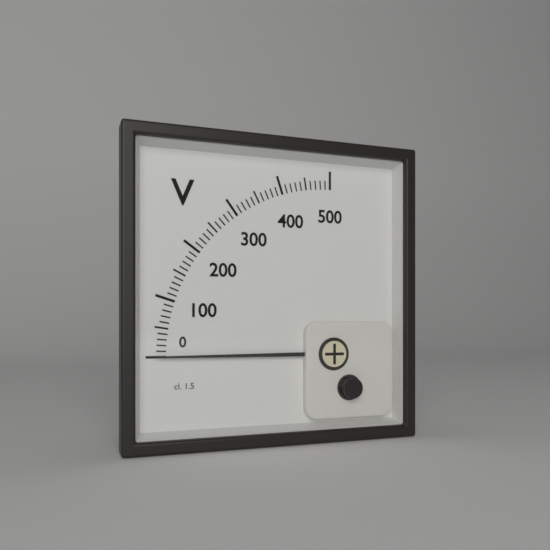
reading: 0 V
